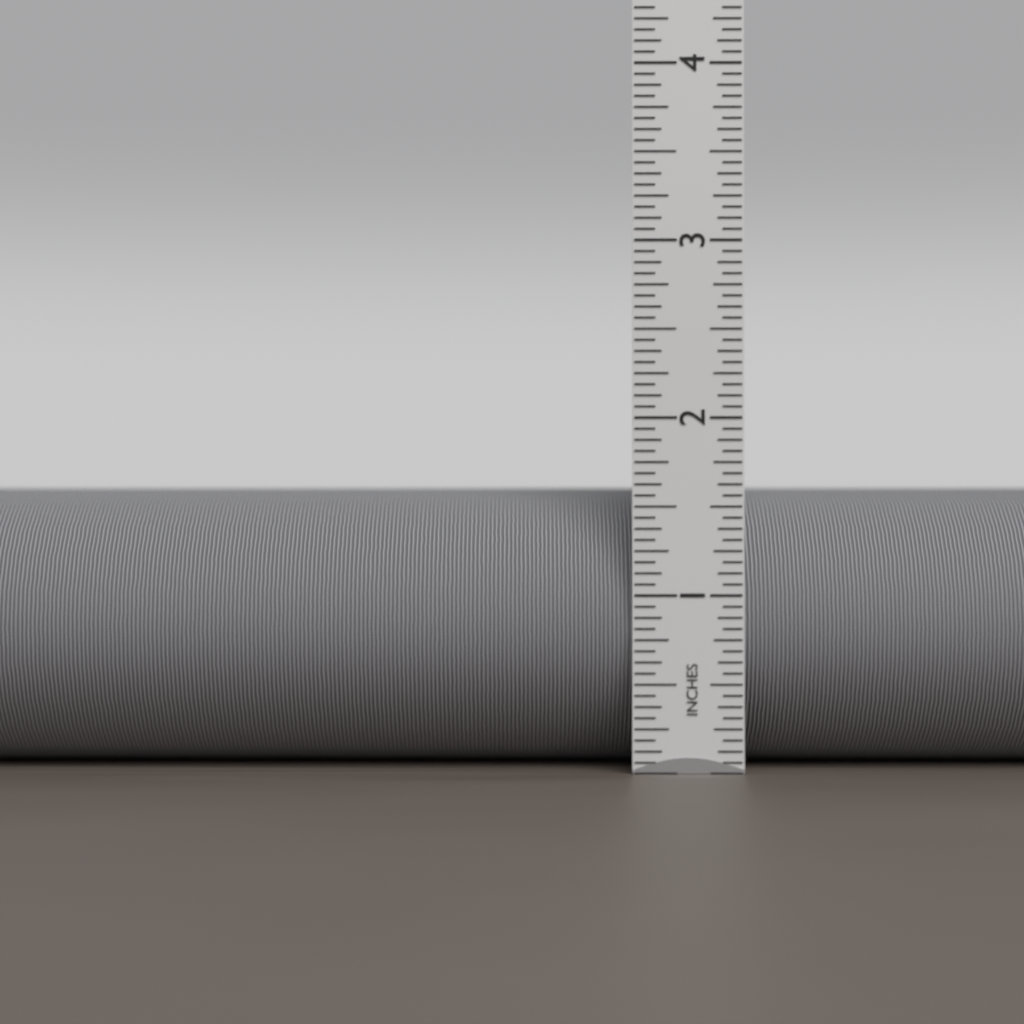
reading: 1.6250 in
